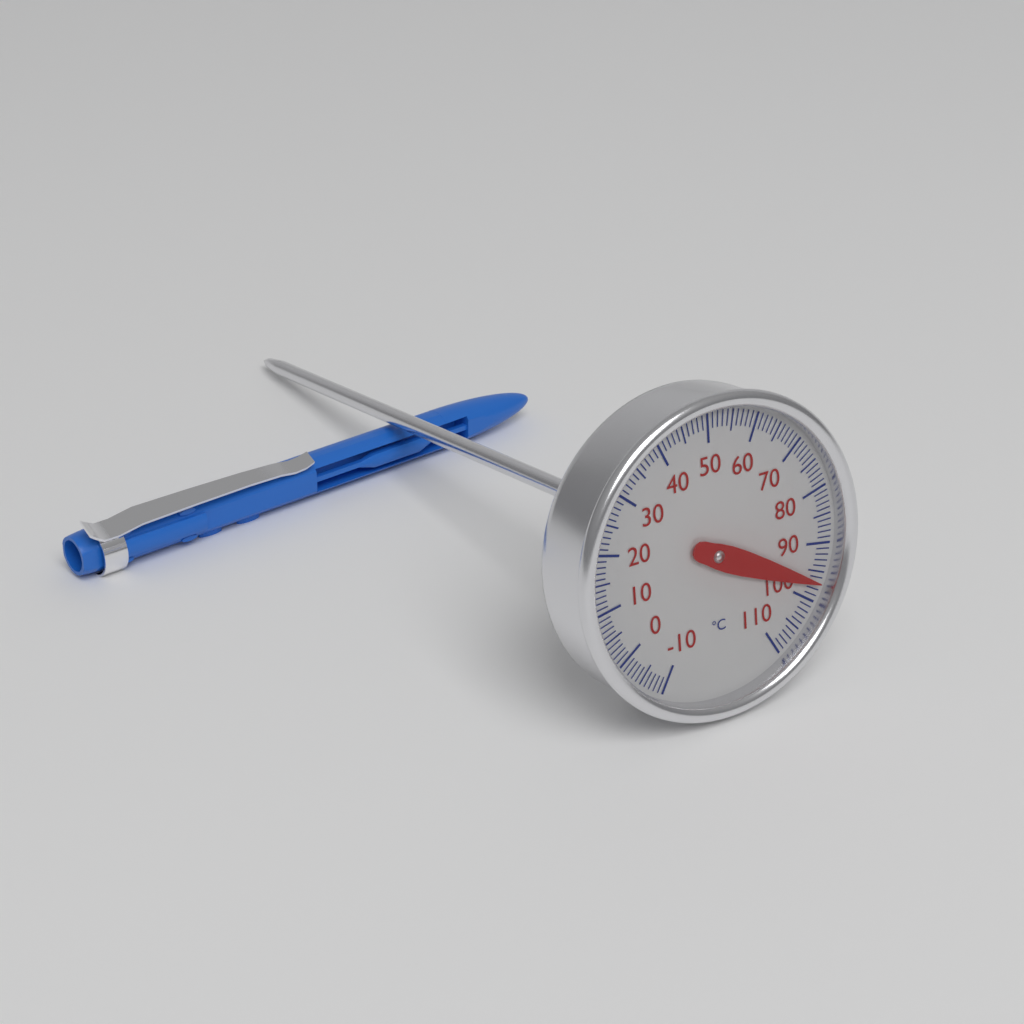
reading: 97 °C
